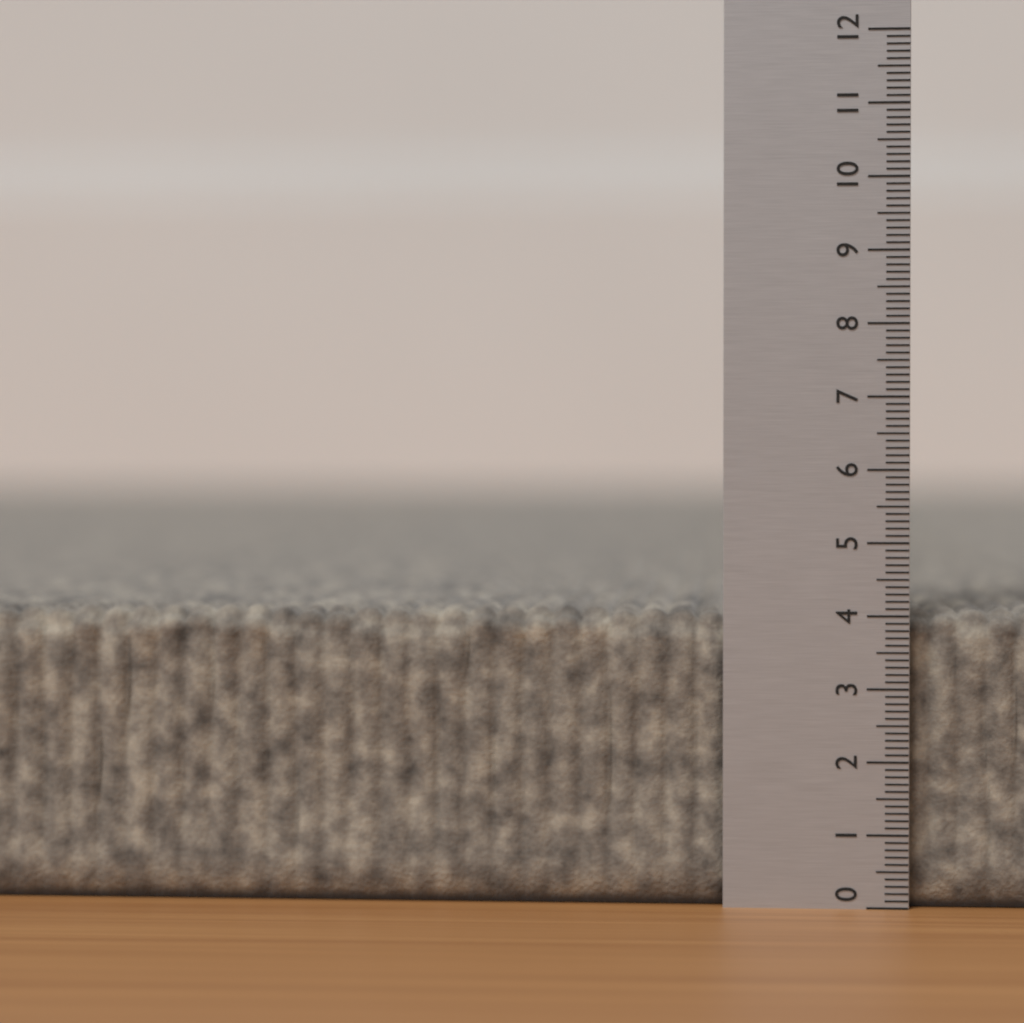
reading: 4.1 (no unit)
